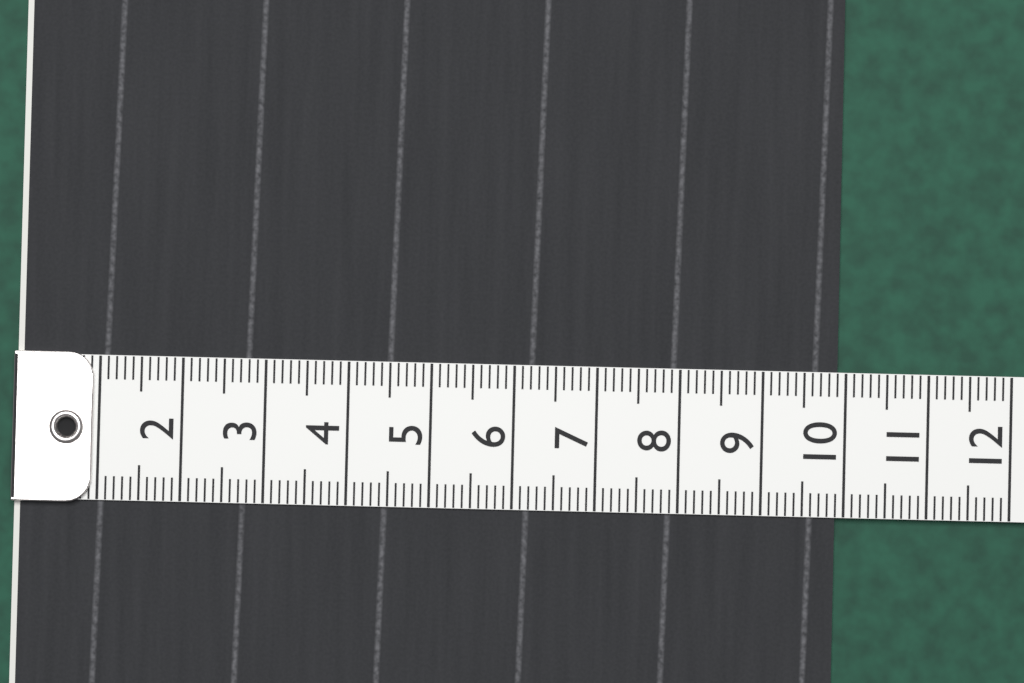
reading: 9.9 (no unit)
